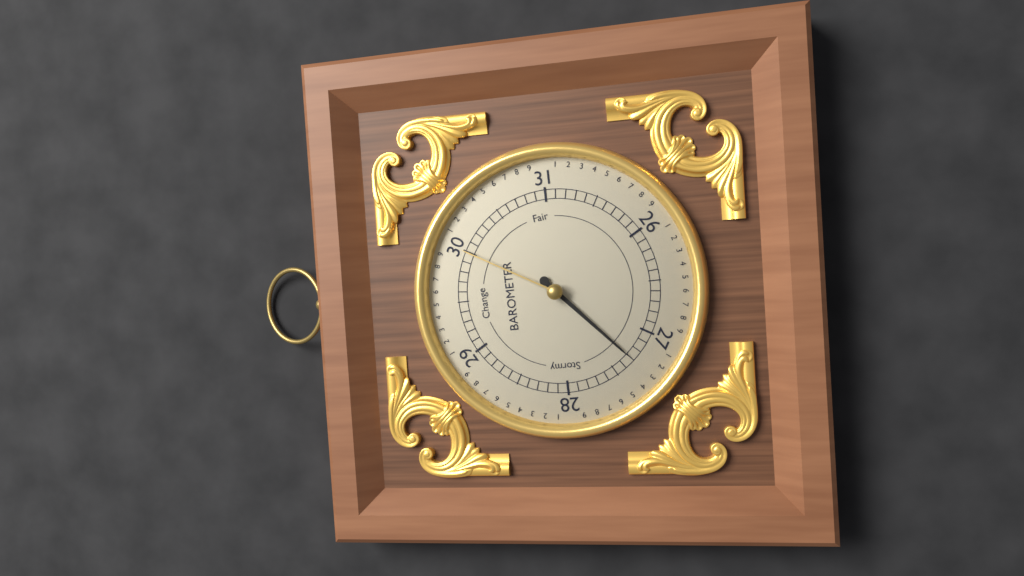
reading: 27.3 (no unit)
